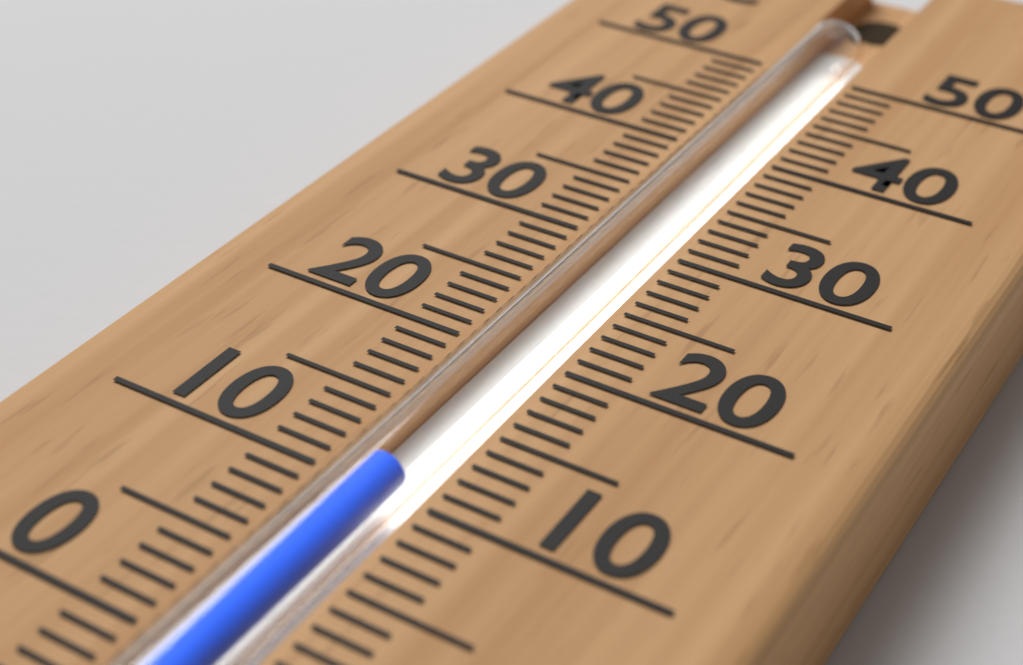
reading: 11 °C
